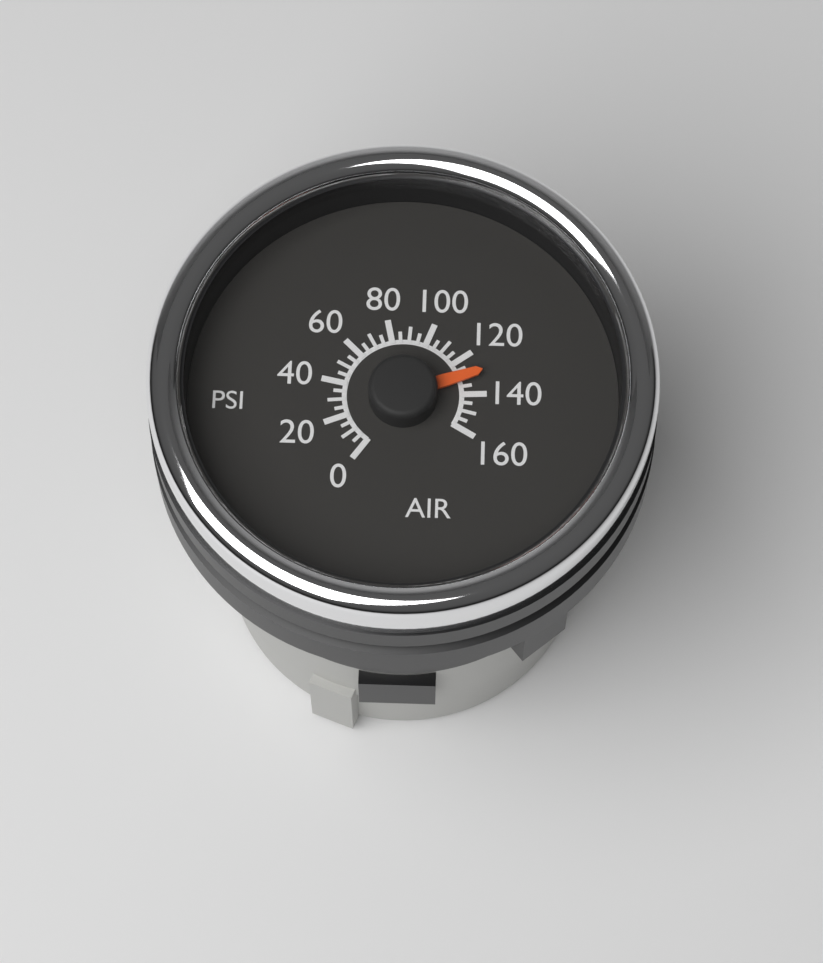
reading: 130 psi
